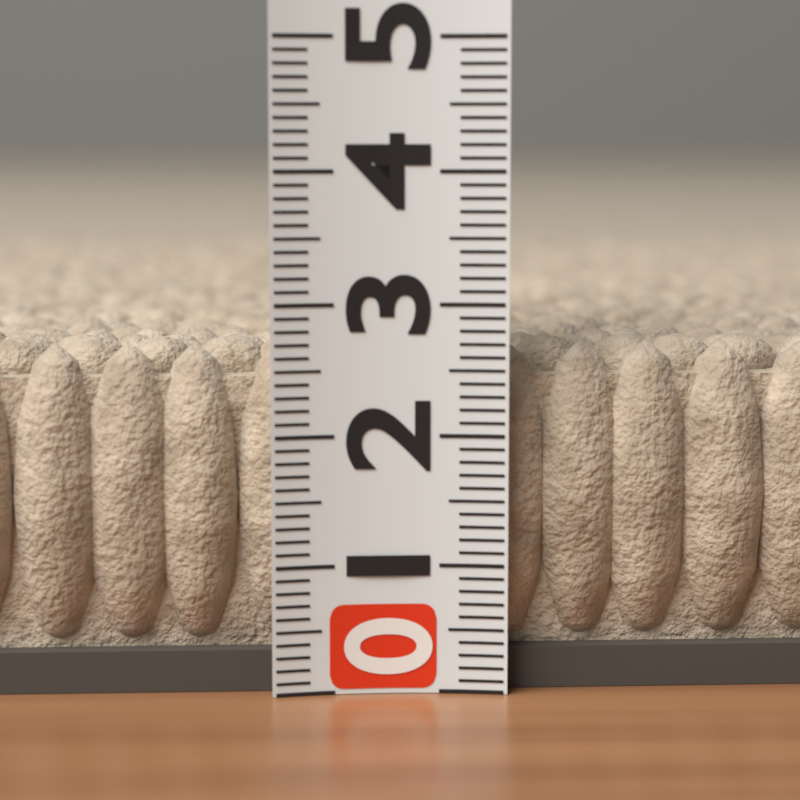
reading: 2.7 (no unit)
